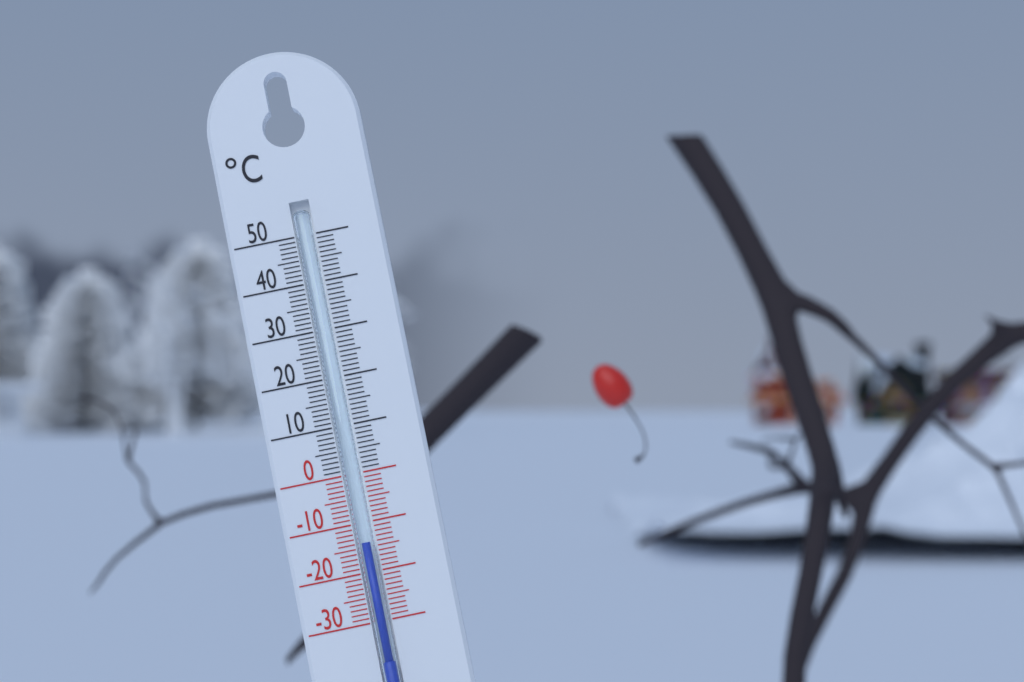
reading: -14 °C
